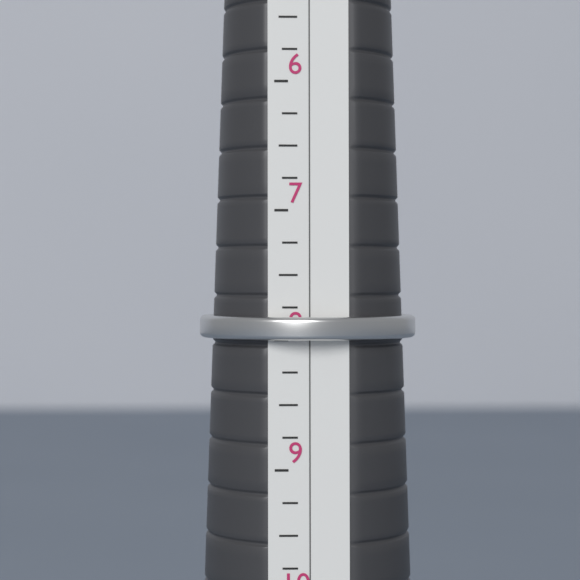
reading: 8.00 (no unit)
